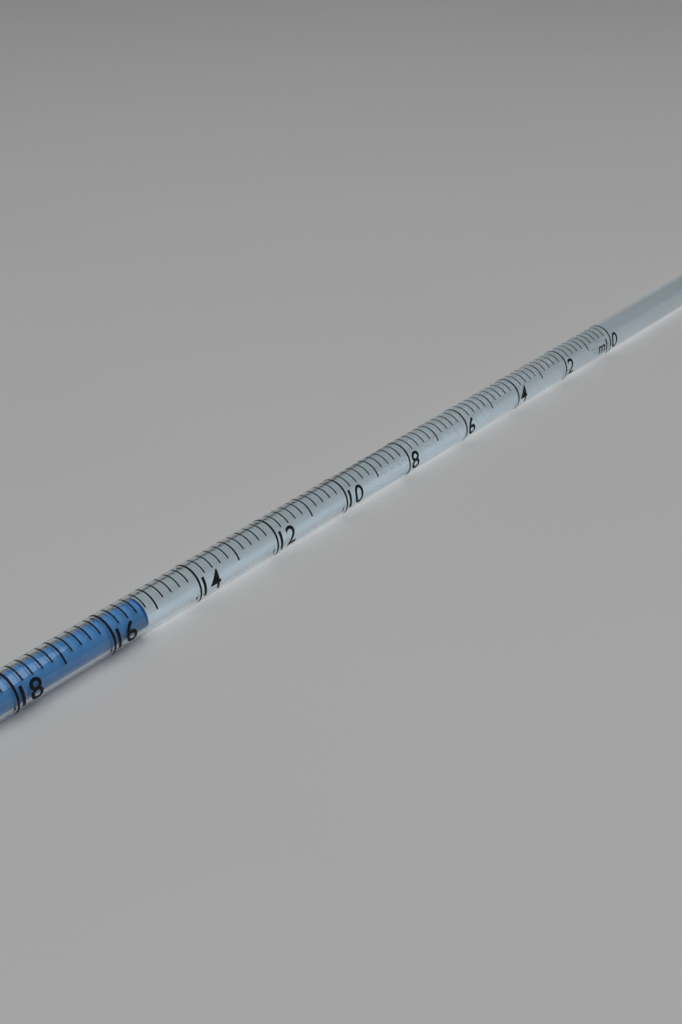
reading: 15.2 ml
